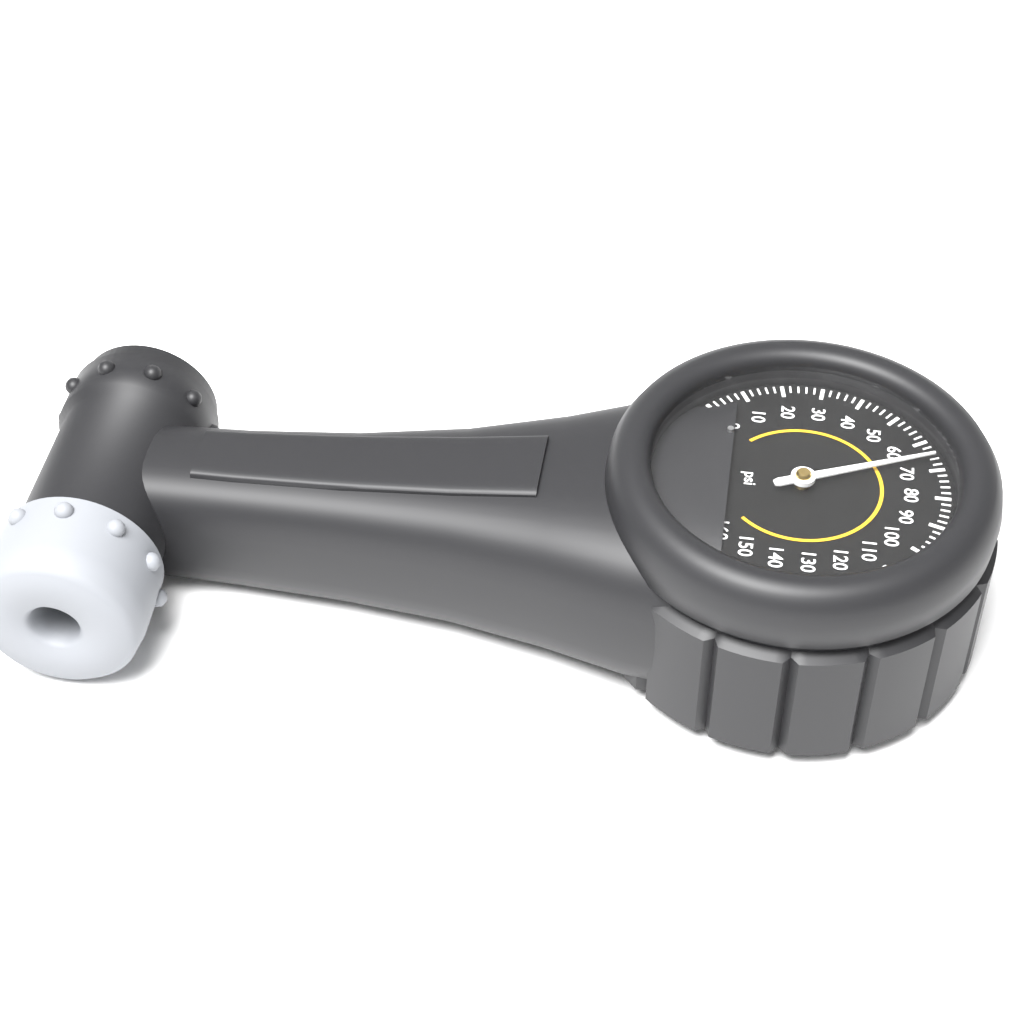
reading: 66 psi
